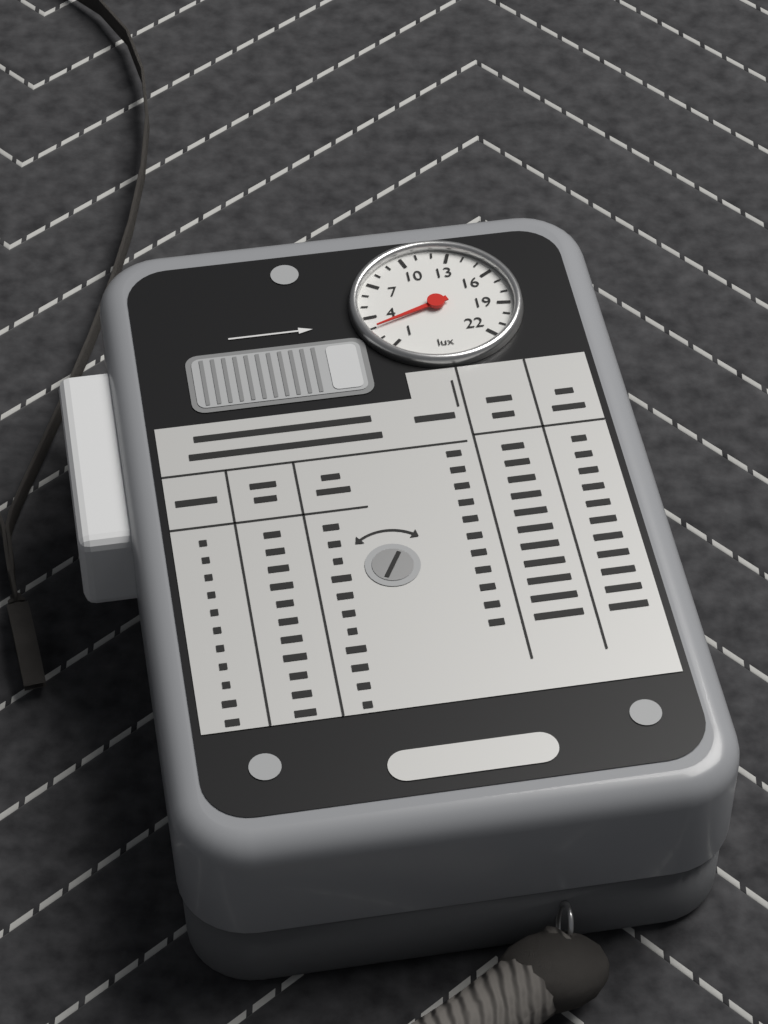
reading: 3 lux
